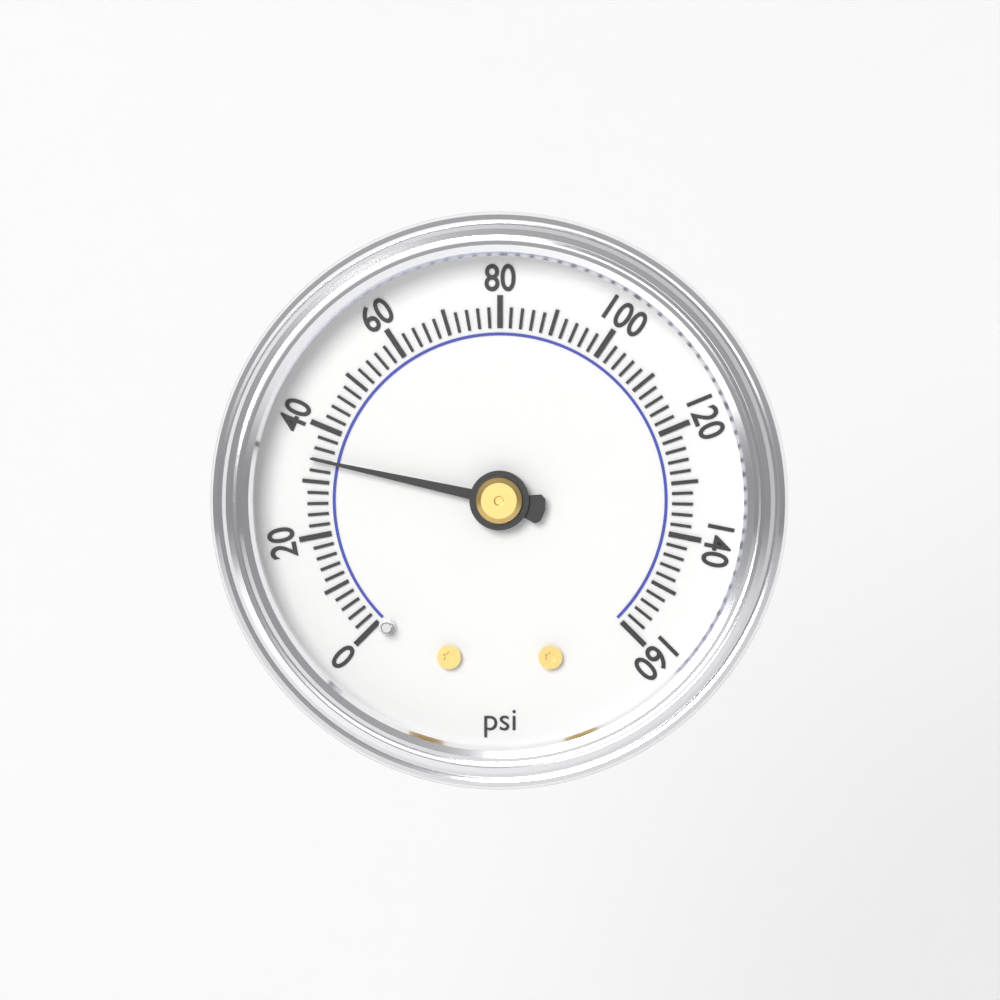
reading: 34 psi
